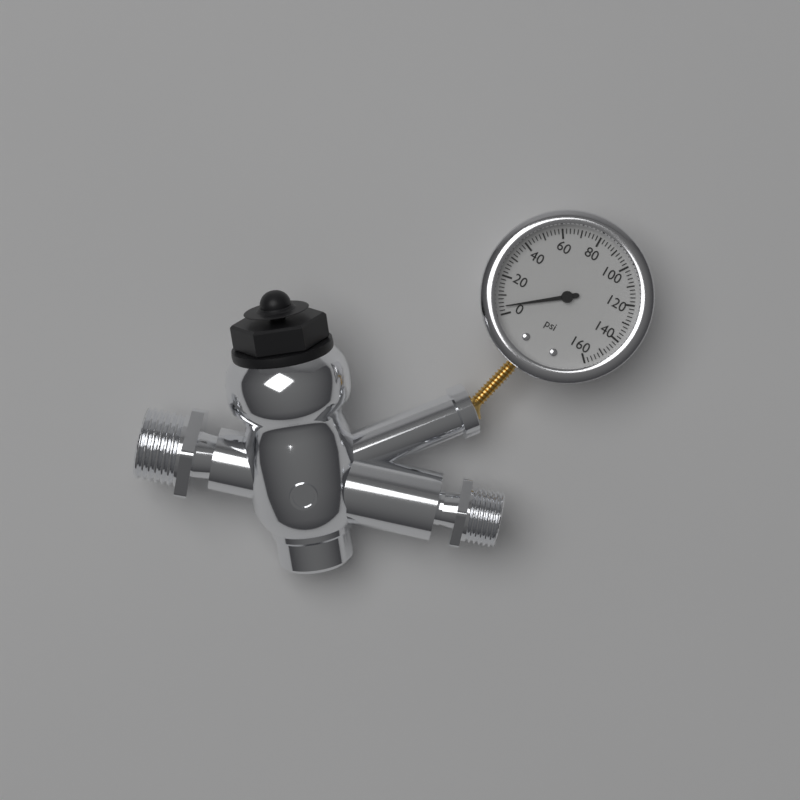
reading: 4 psi
